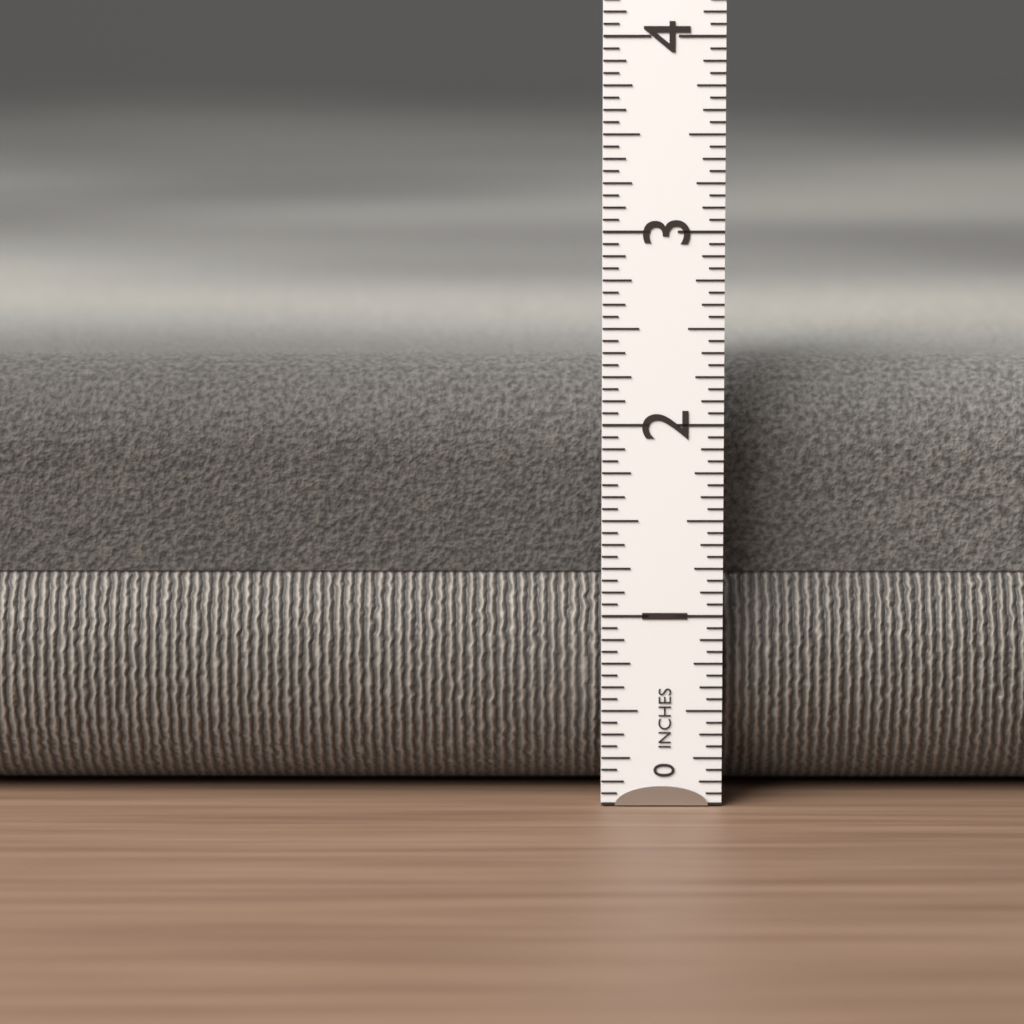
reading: 2.3125 in
